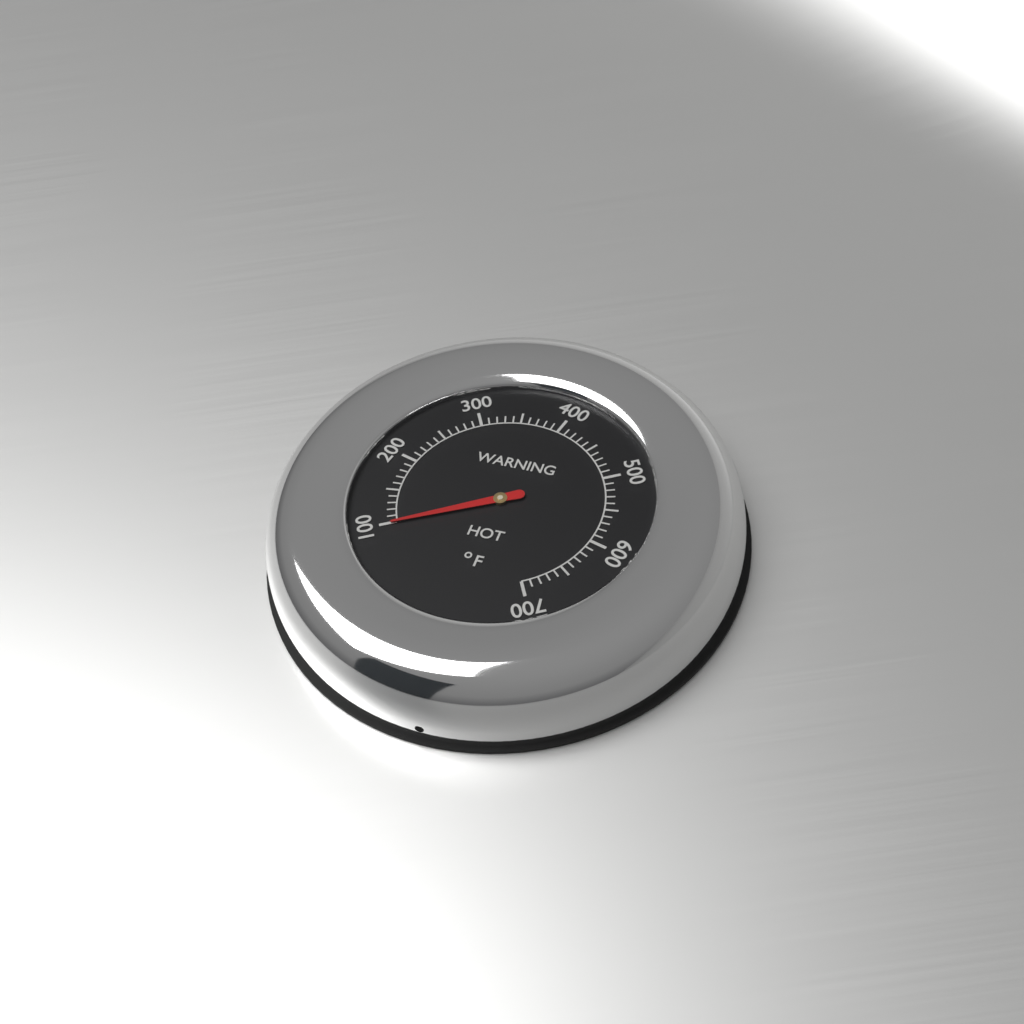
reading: 100 °F
